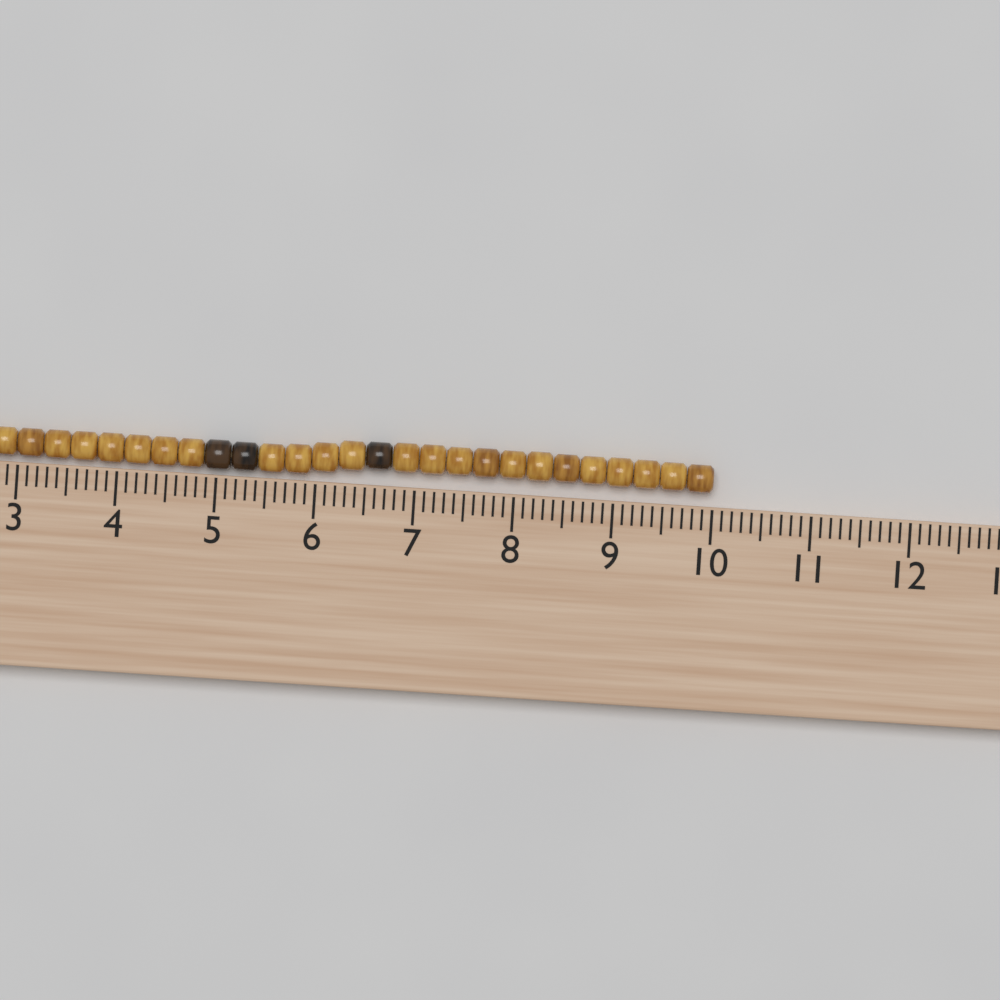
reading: 10.0 cm
